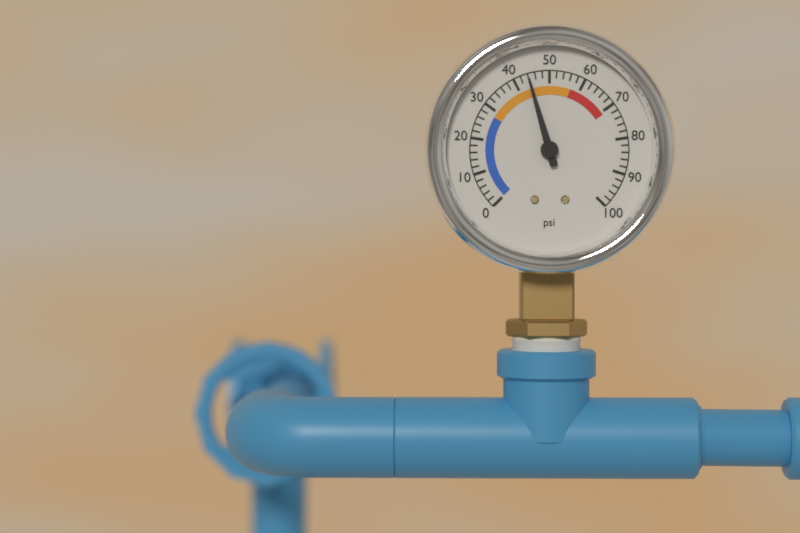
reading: 44 psi
